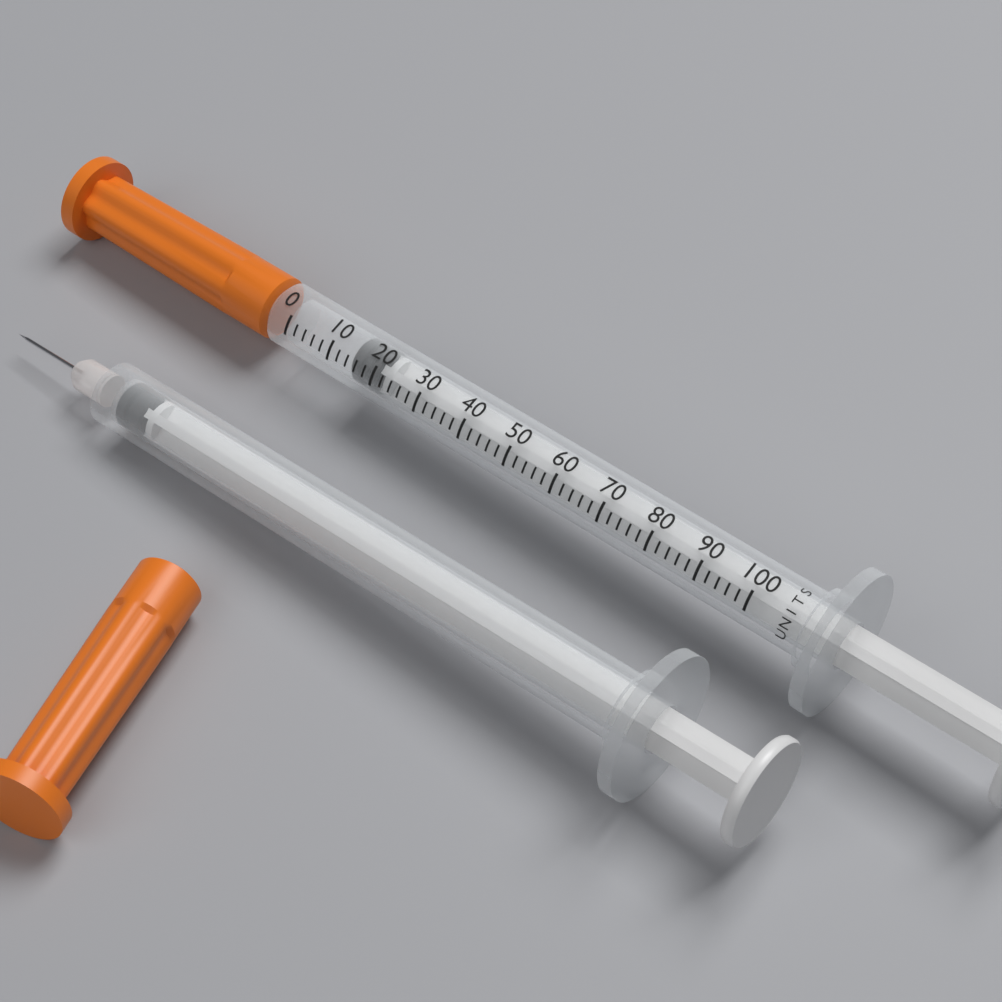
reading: 14 units
